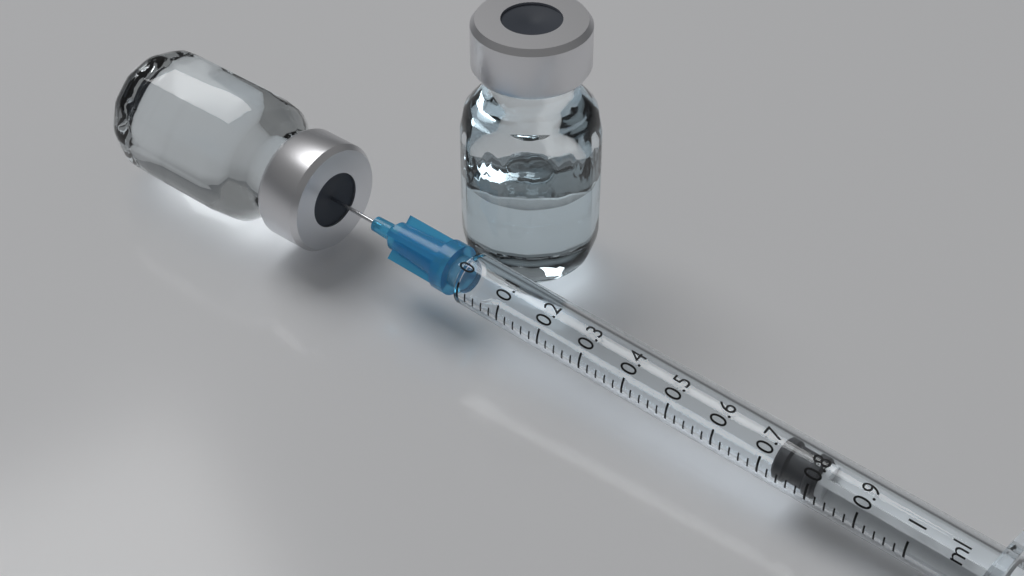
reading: 0.72 ml
